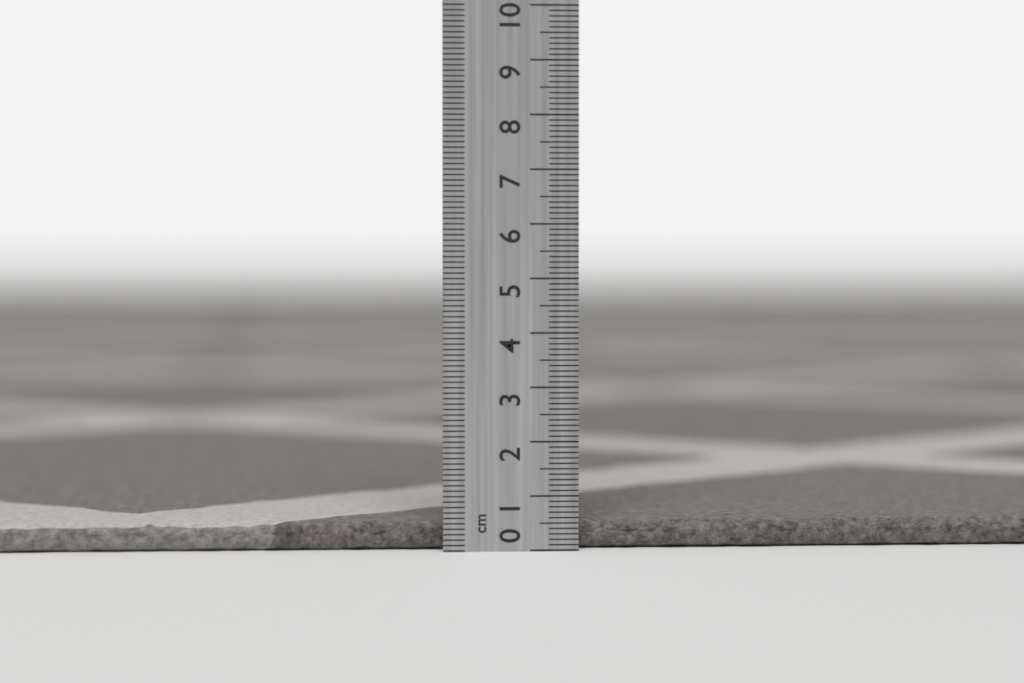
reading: 0.5 cm
